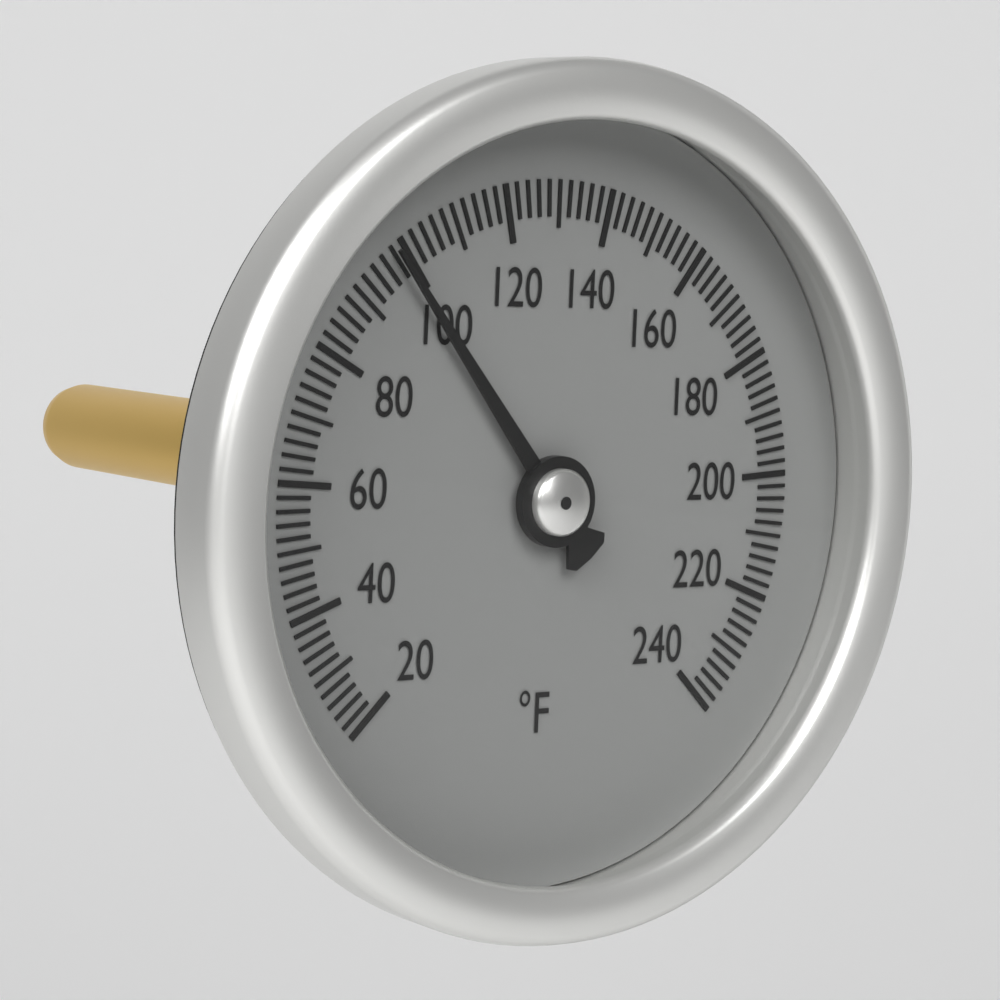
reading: 98 °F
